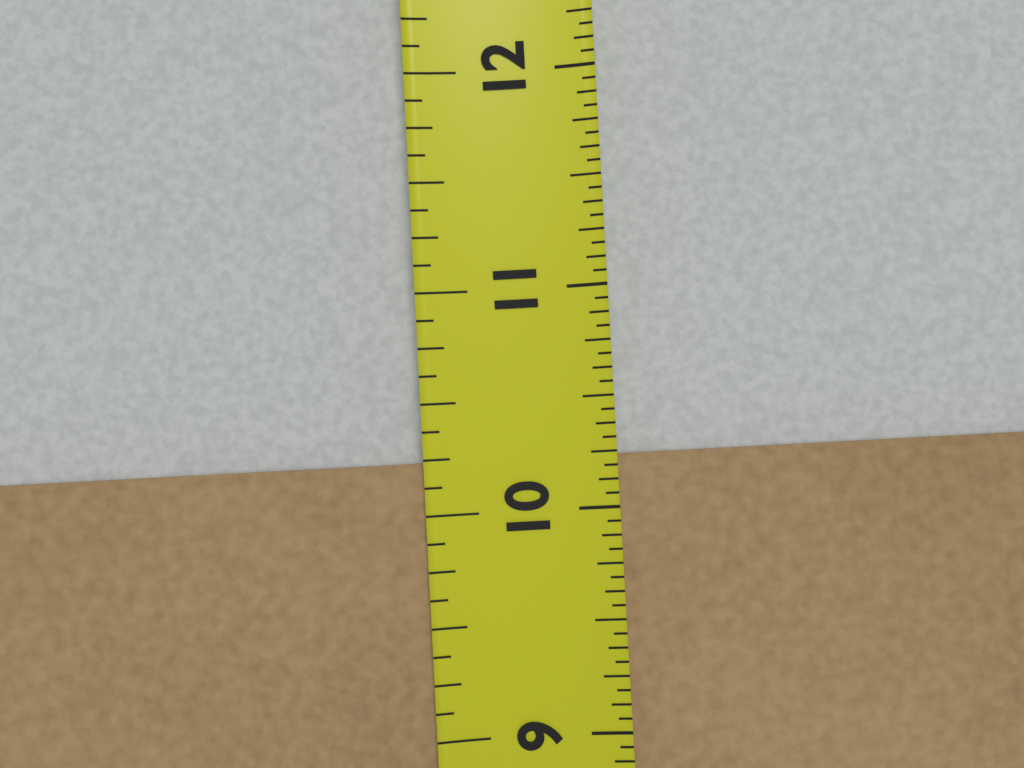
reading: 10.2500 in
